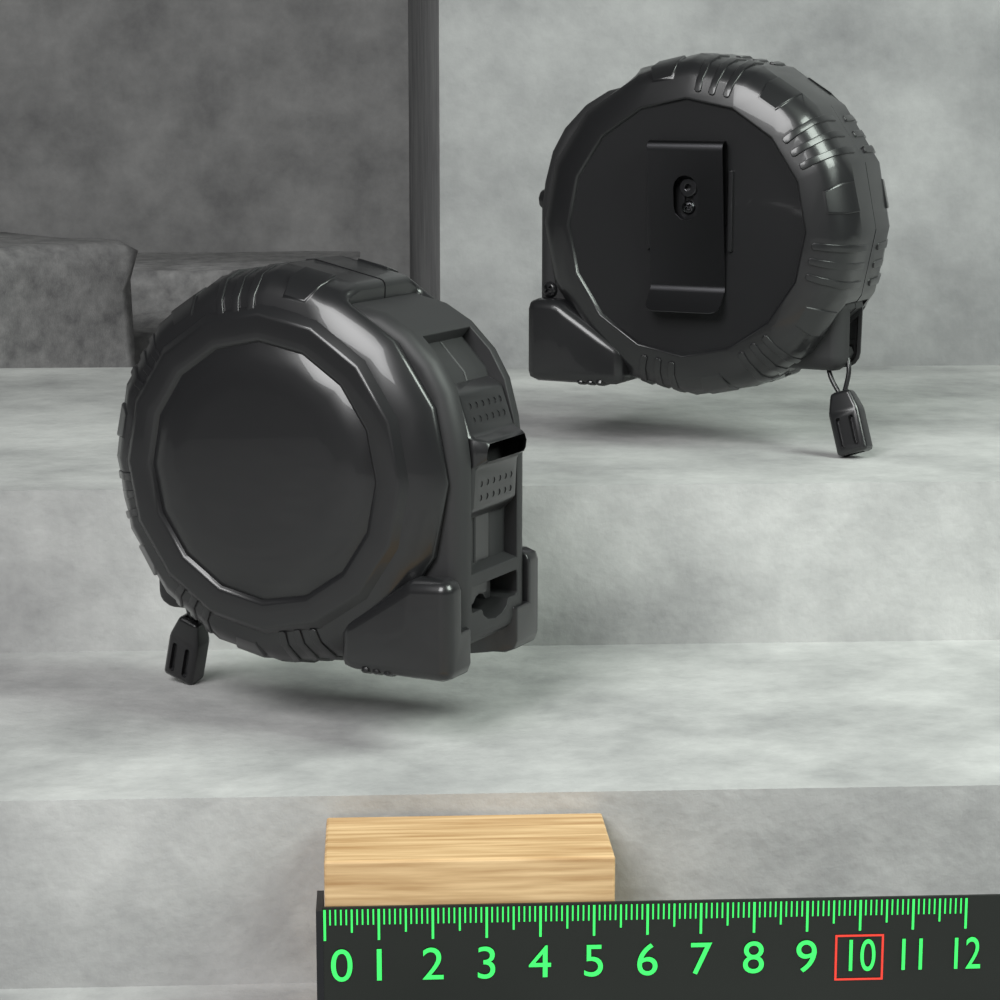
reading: 5.4 (no unit)
